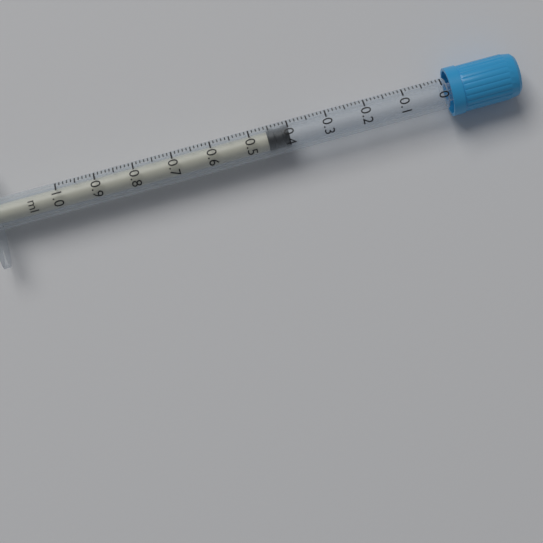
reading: 0.40 ml
